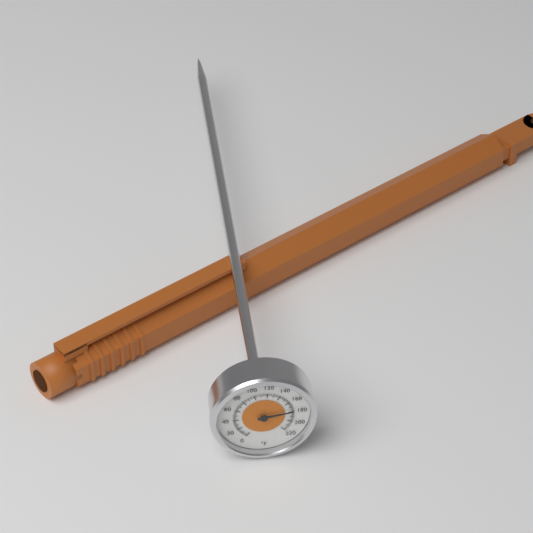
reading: 178 °F
